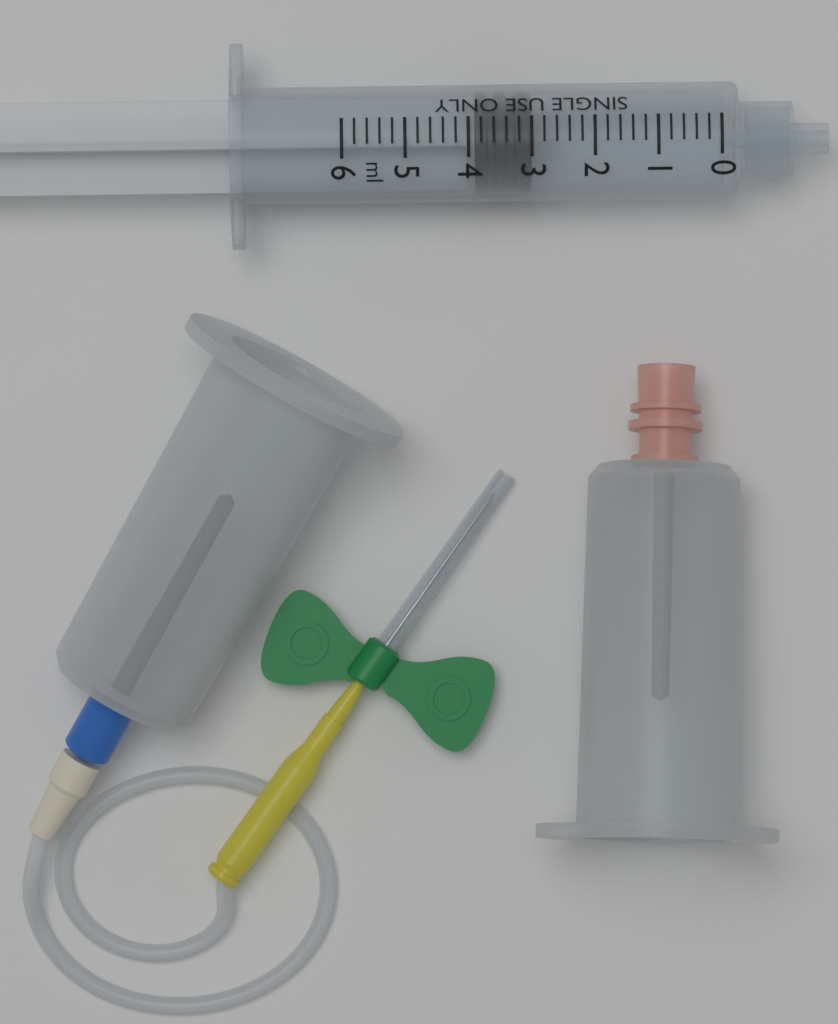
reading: 3.0 ml
